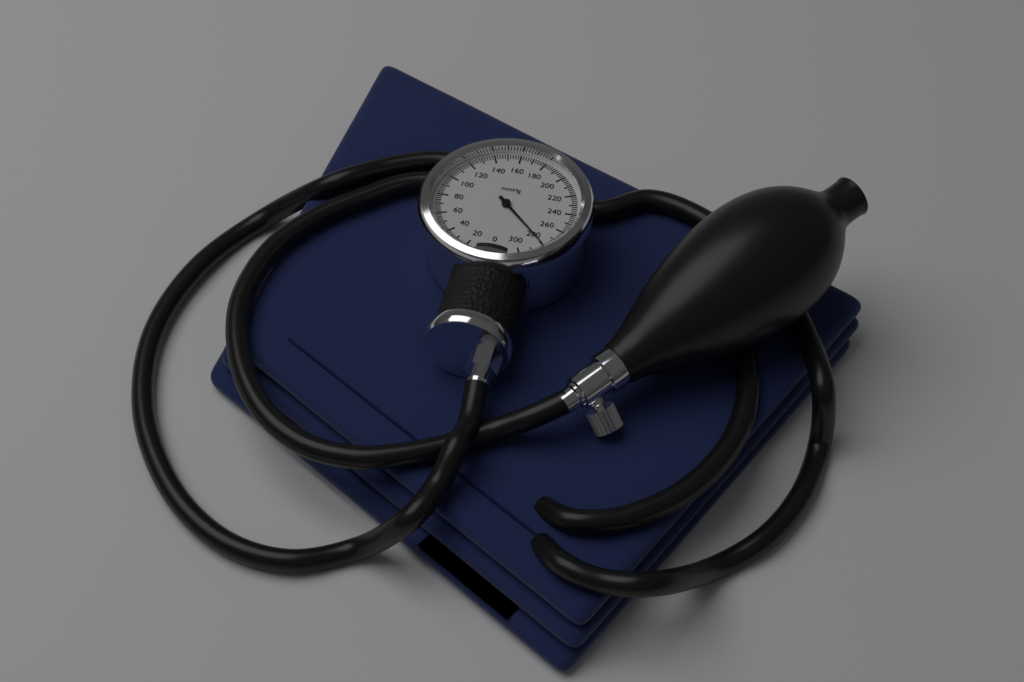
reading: 280 mmHg
